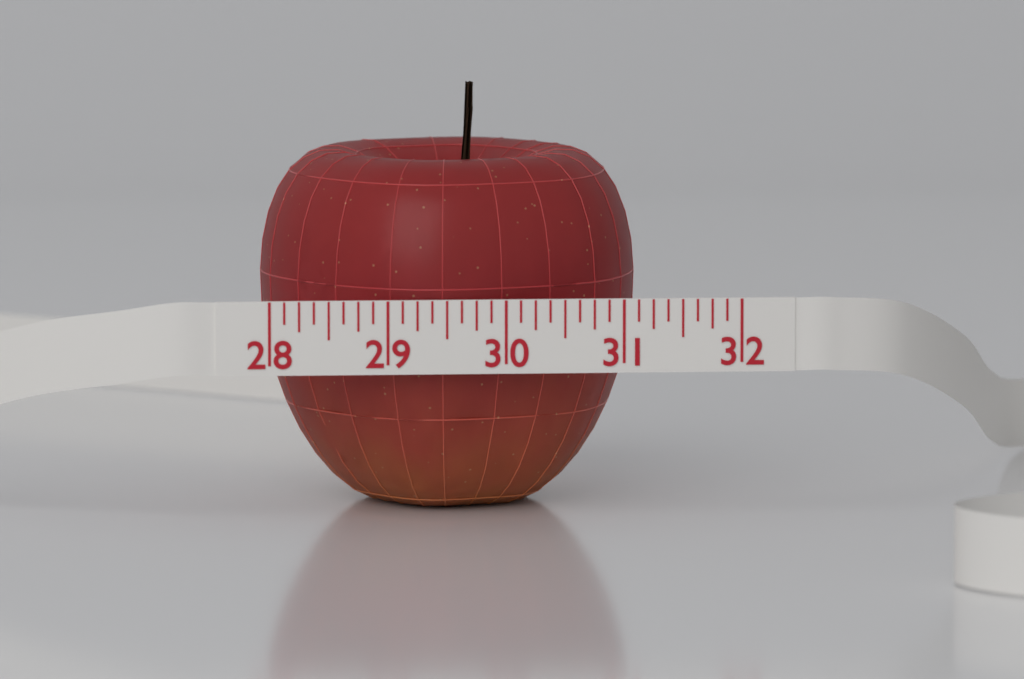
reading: 31.250 (no unit)
